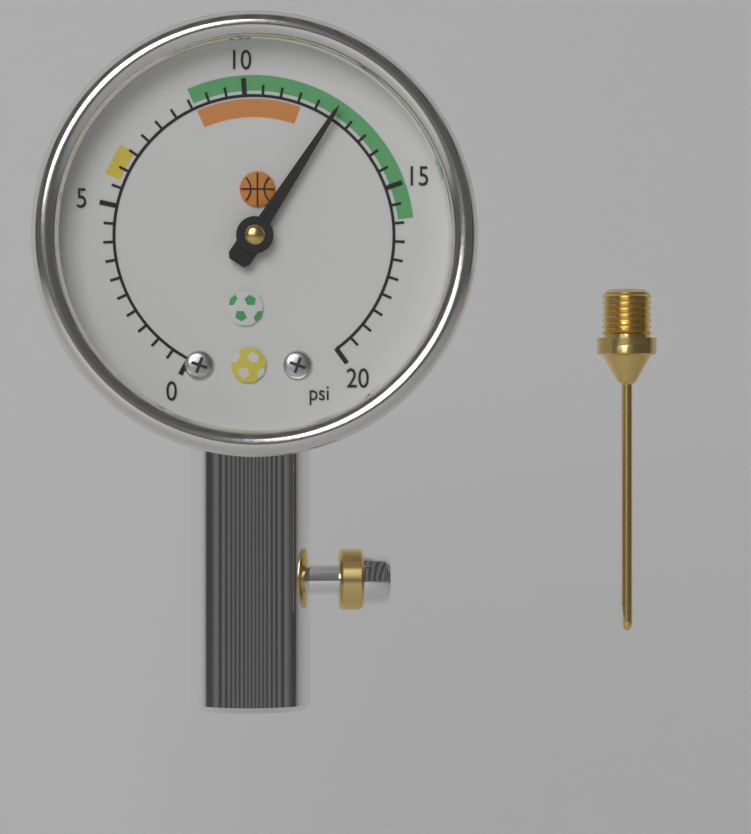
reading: 12.5 psi
